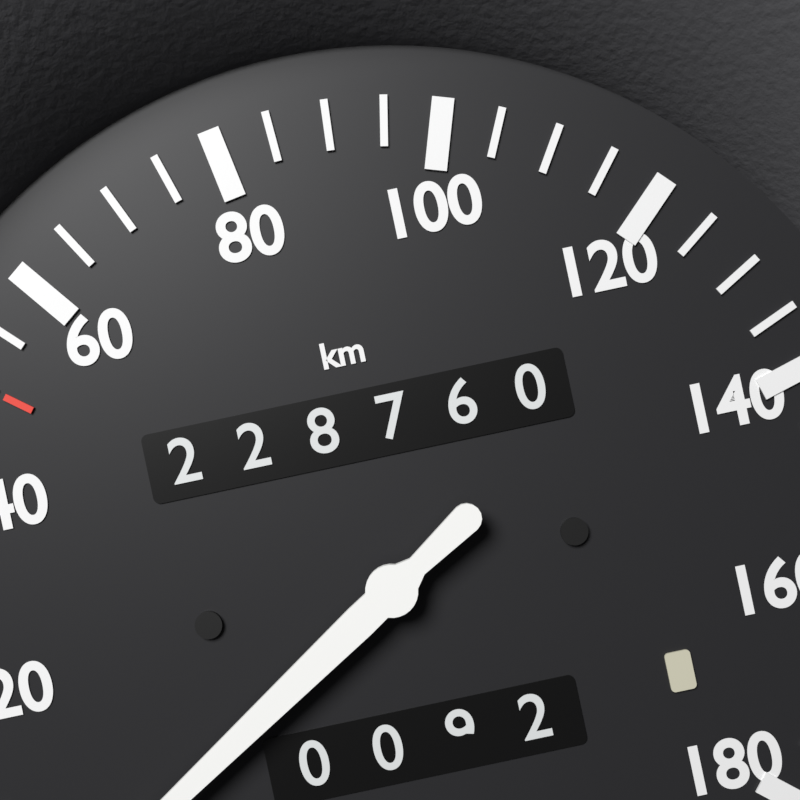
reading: 0 km/h
